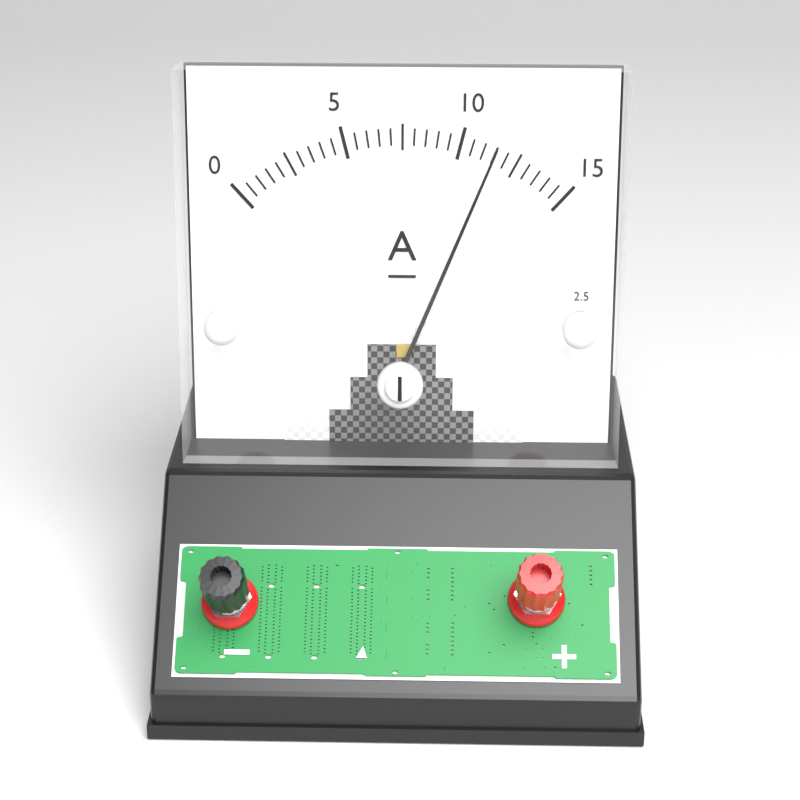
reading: 11.5 A
